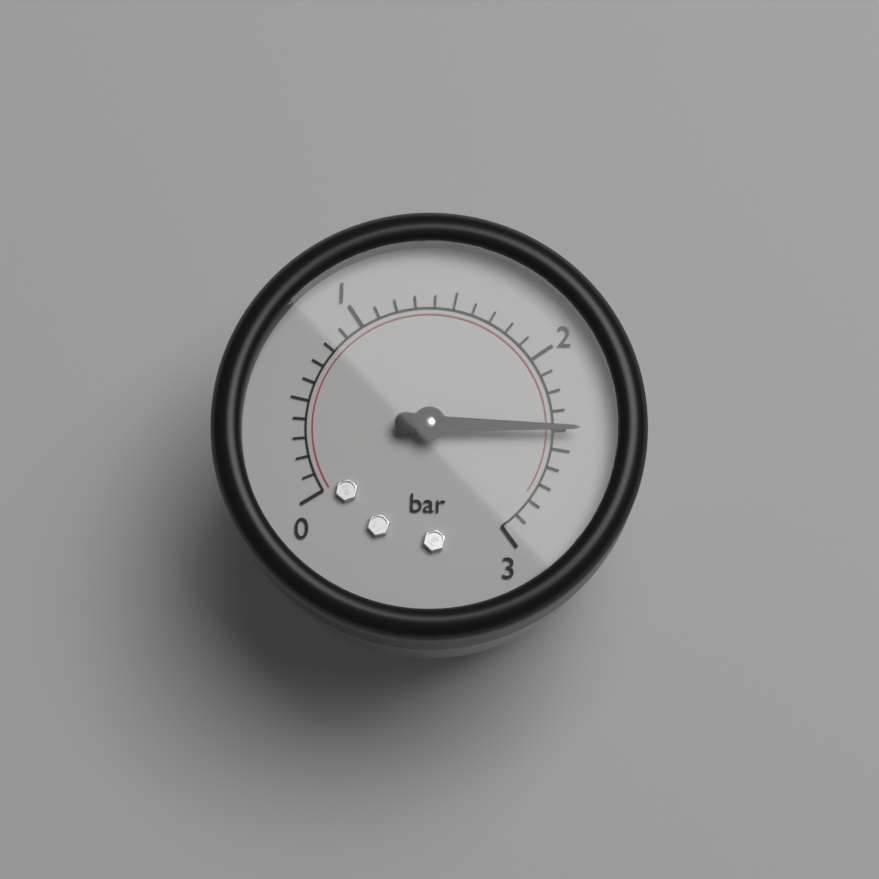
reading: 2.4 bar
